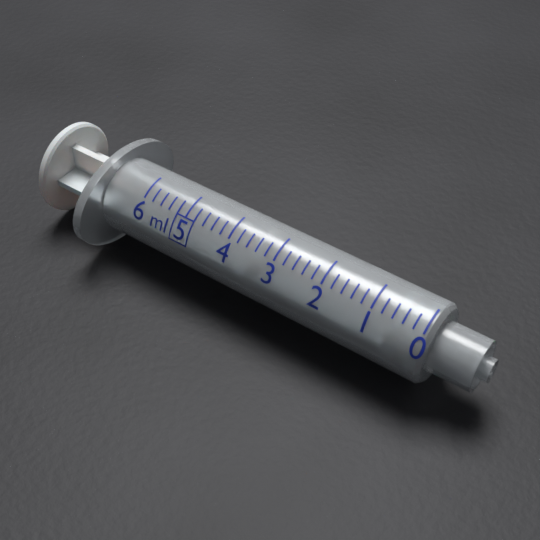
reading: 0.0 ml
